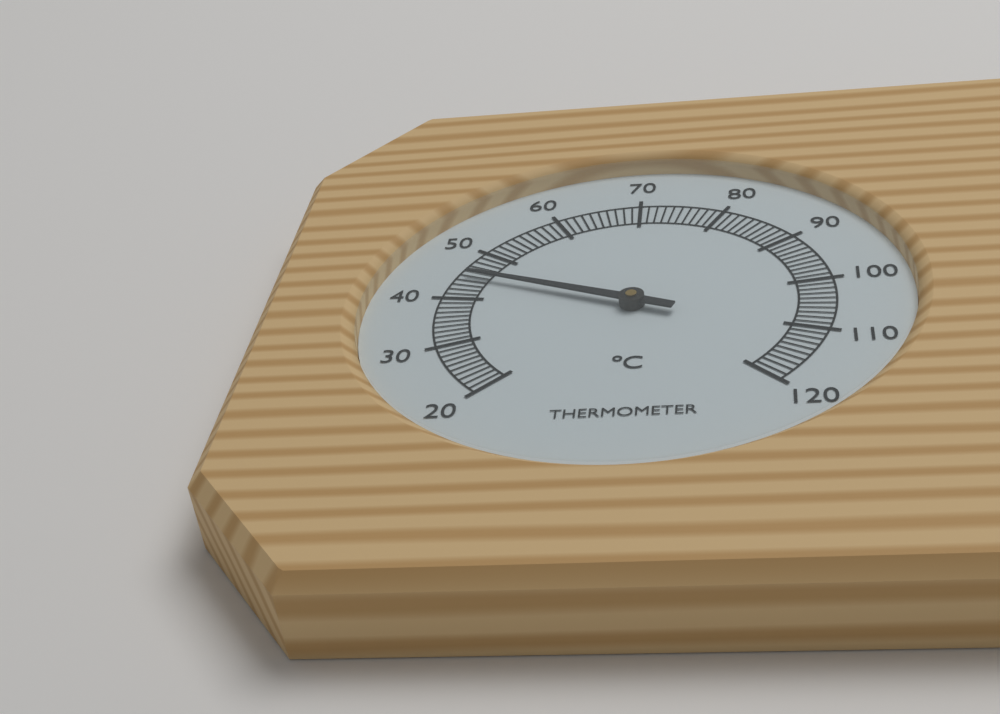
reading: 45 °C
